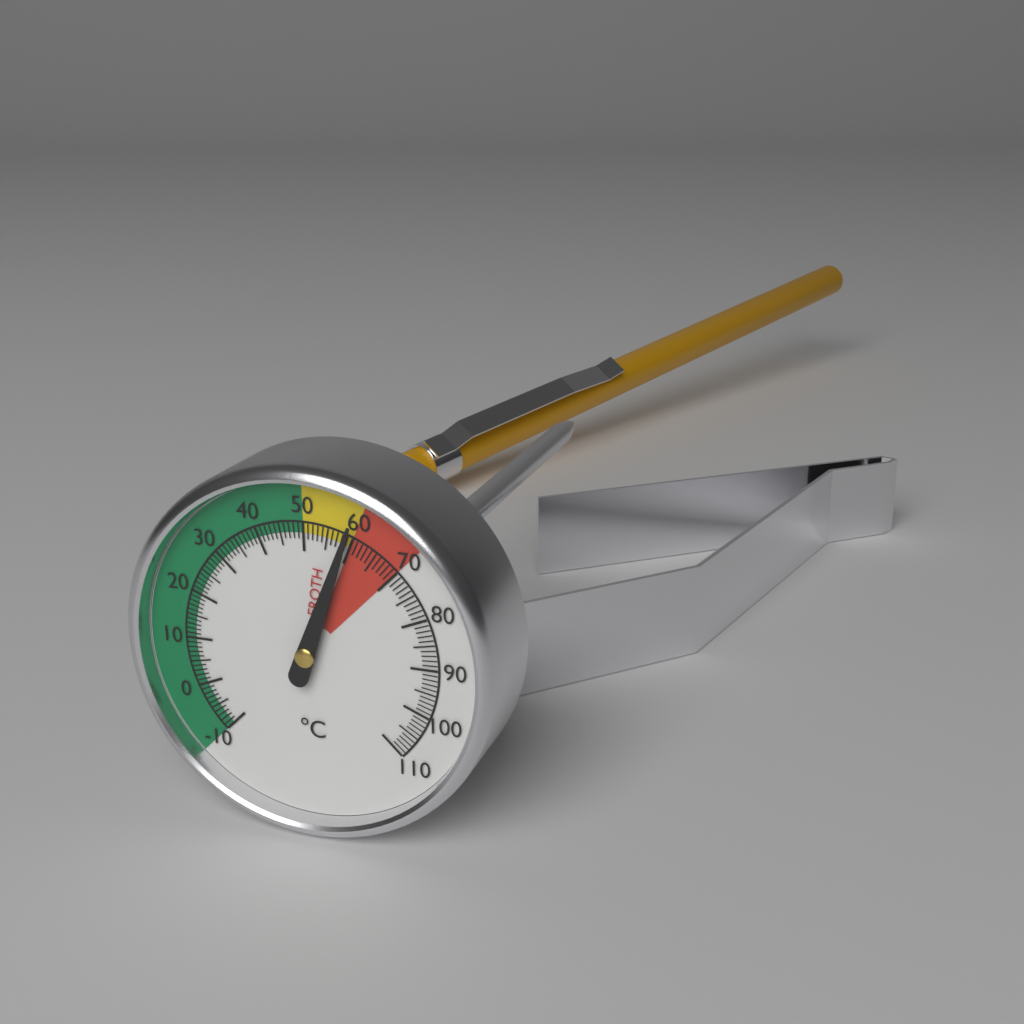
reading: 59 °C
